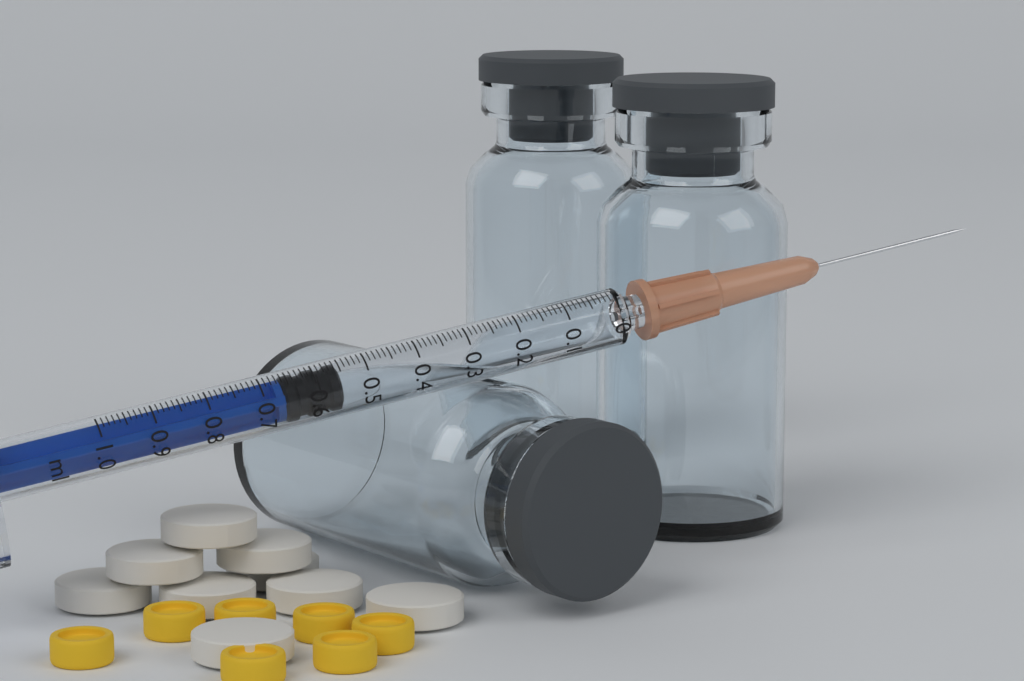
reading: 0.55 ml
